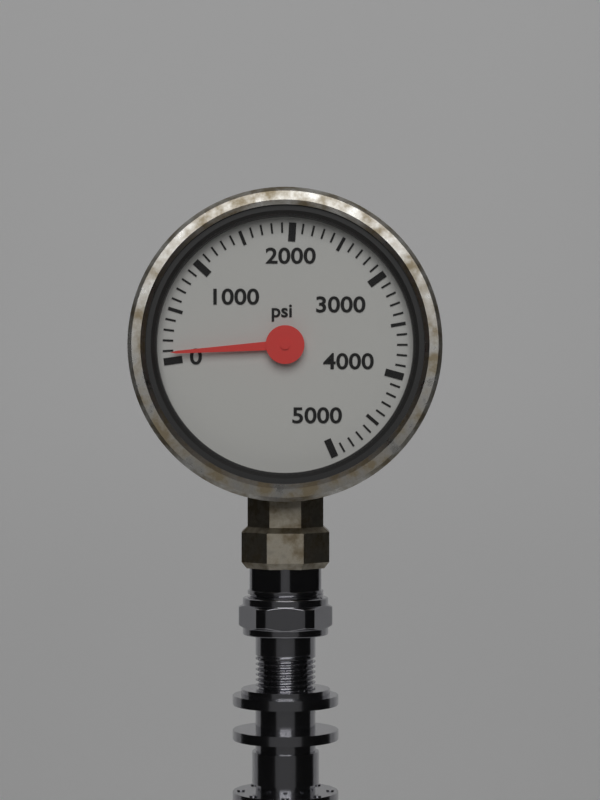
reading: 80 psi
